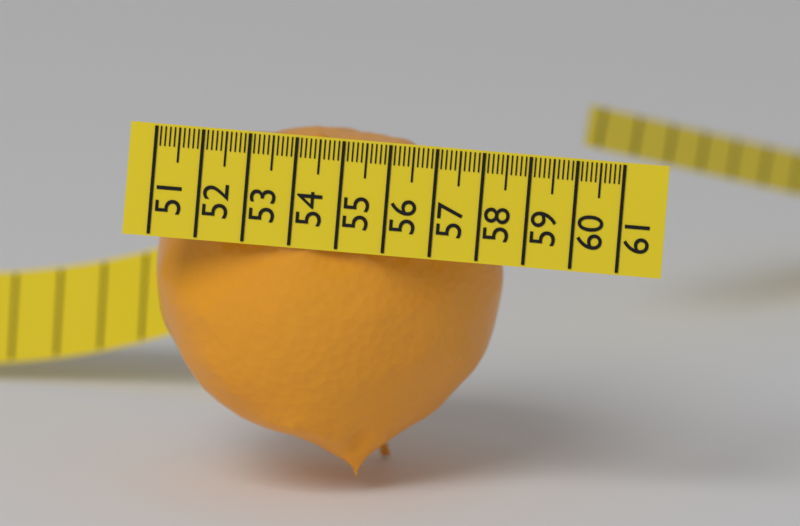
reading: 58.4 (no unit)
